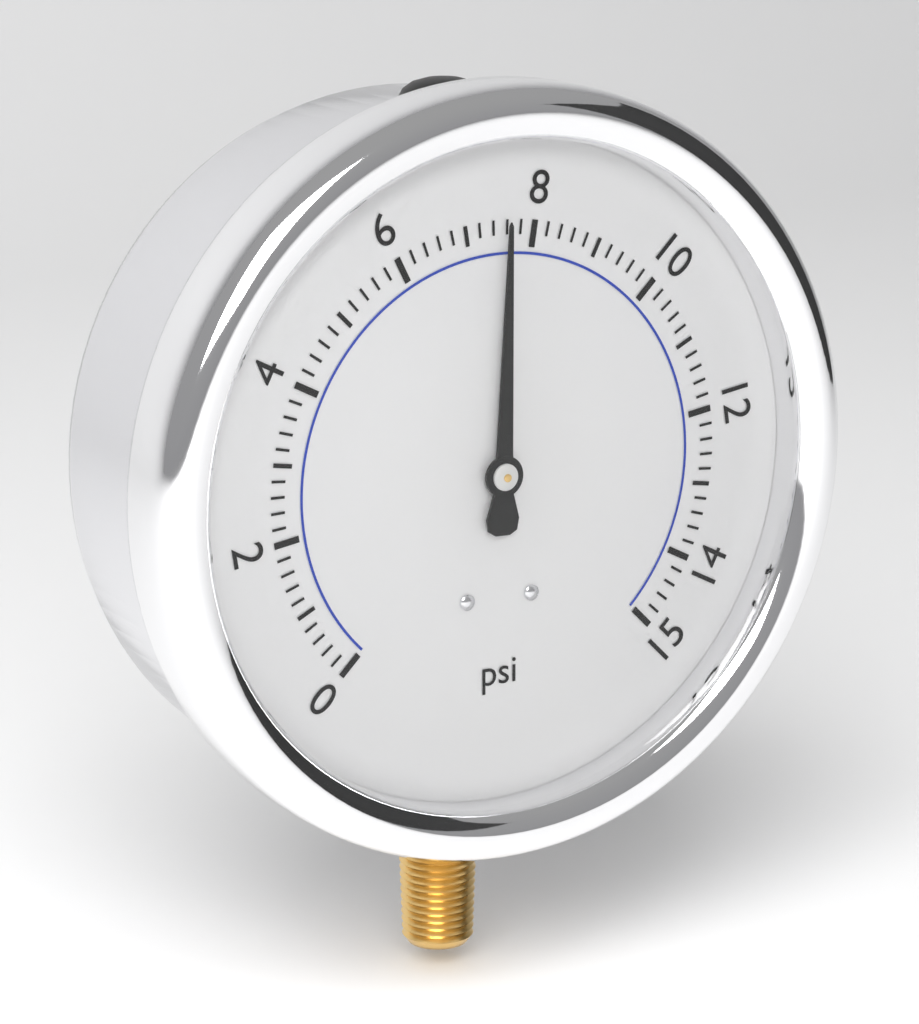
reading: 7.6 psi
